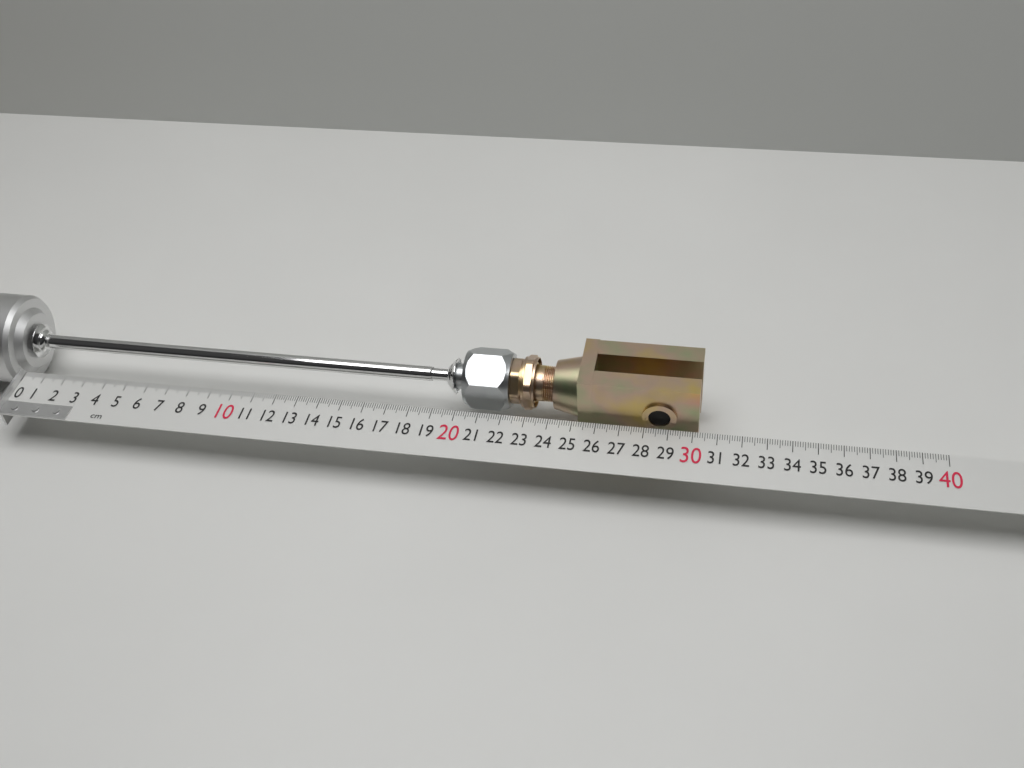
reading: 30.2 cm
